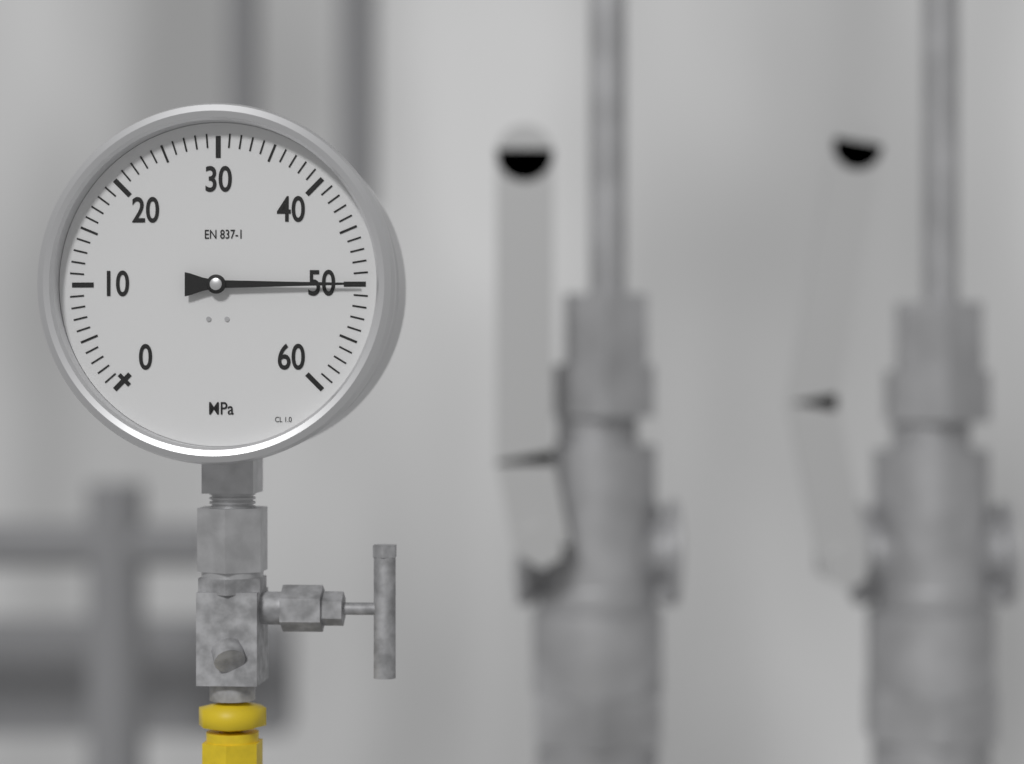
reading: 50 MPa
